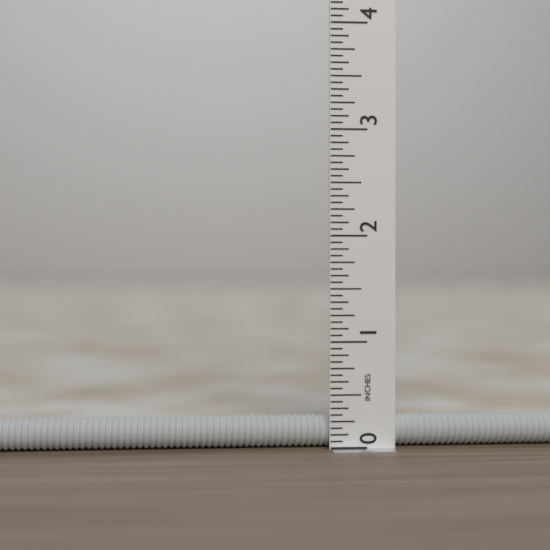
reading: 0.1875 in
